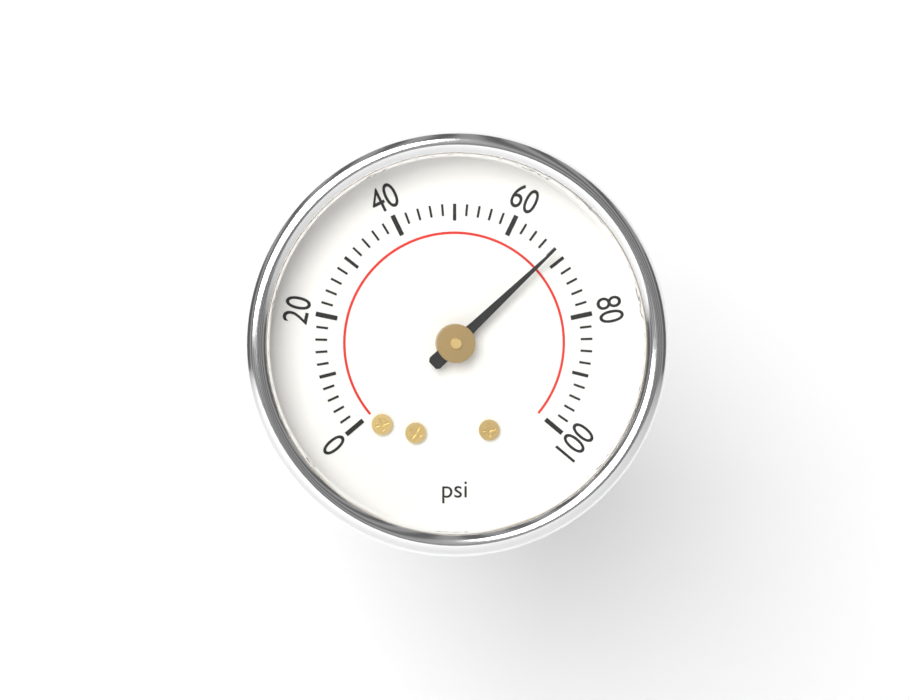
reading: 68 psi
